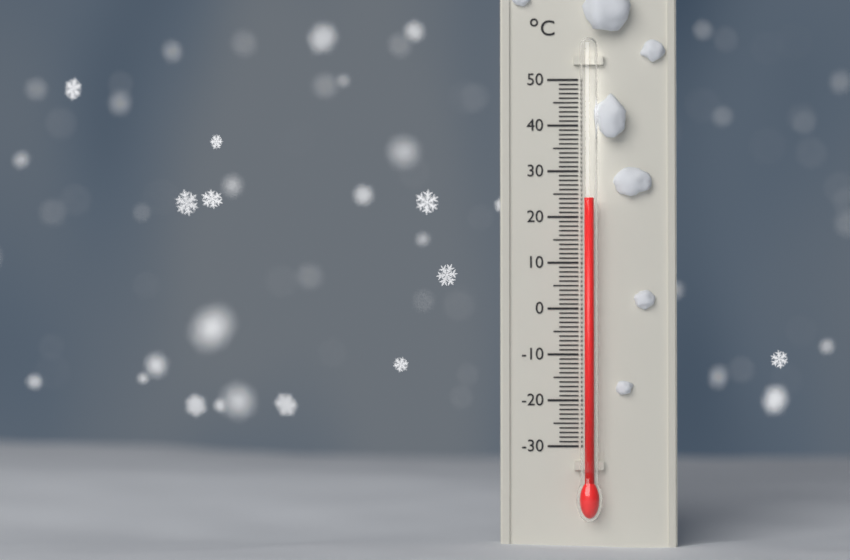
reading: 24 °C
